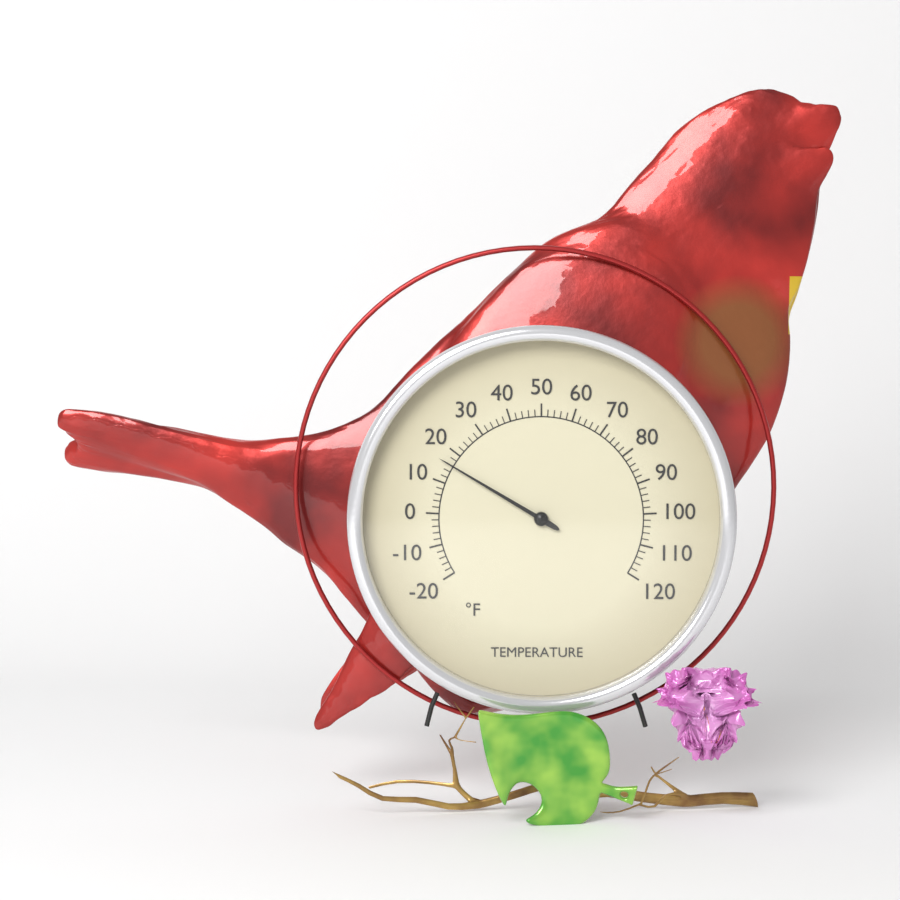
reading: 16 °F
